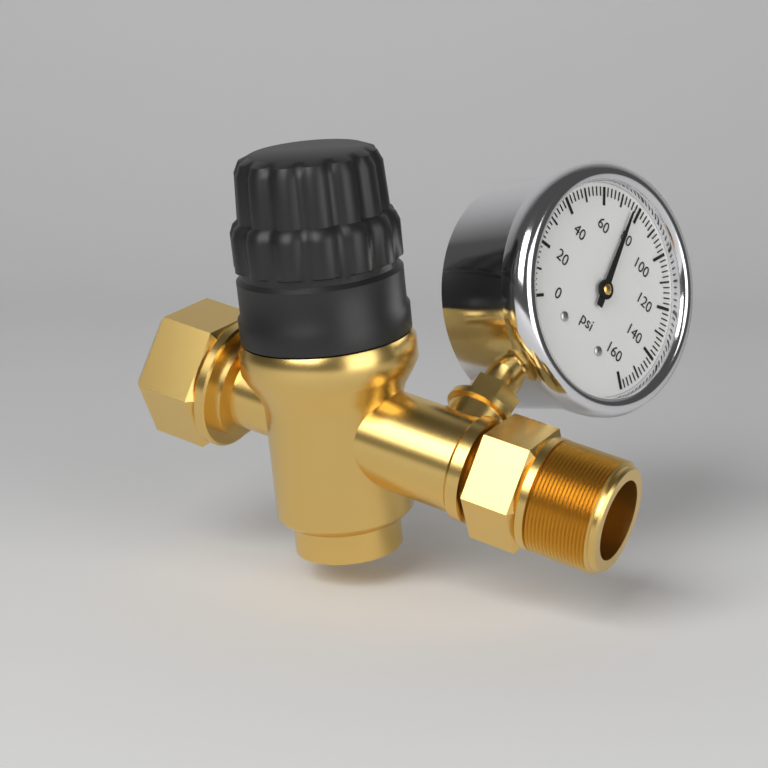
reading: 76 psi
